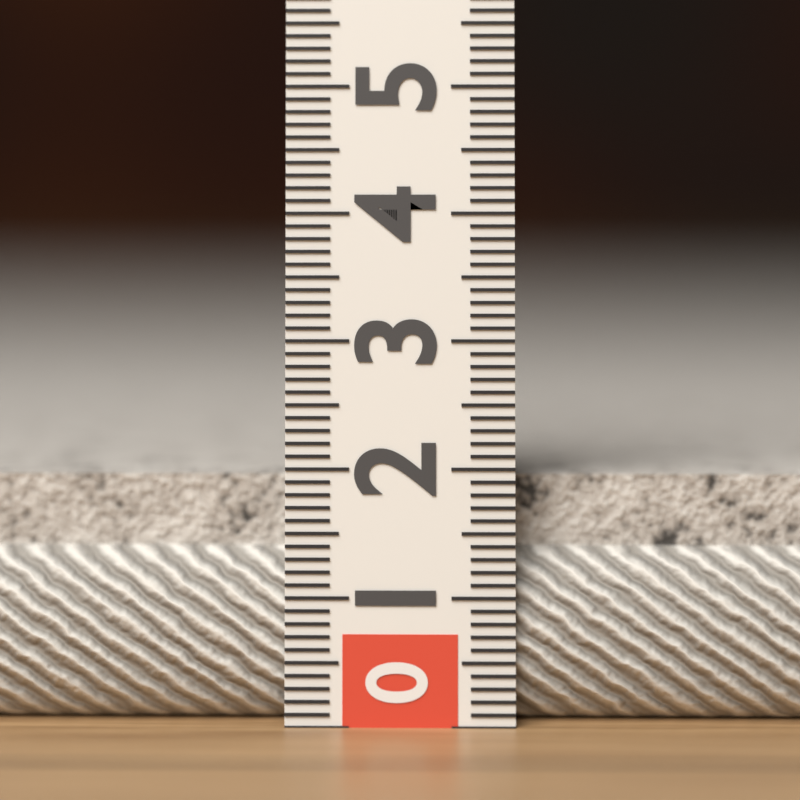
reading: 2.0 (no unit)
